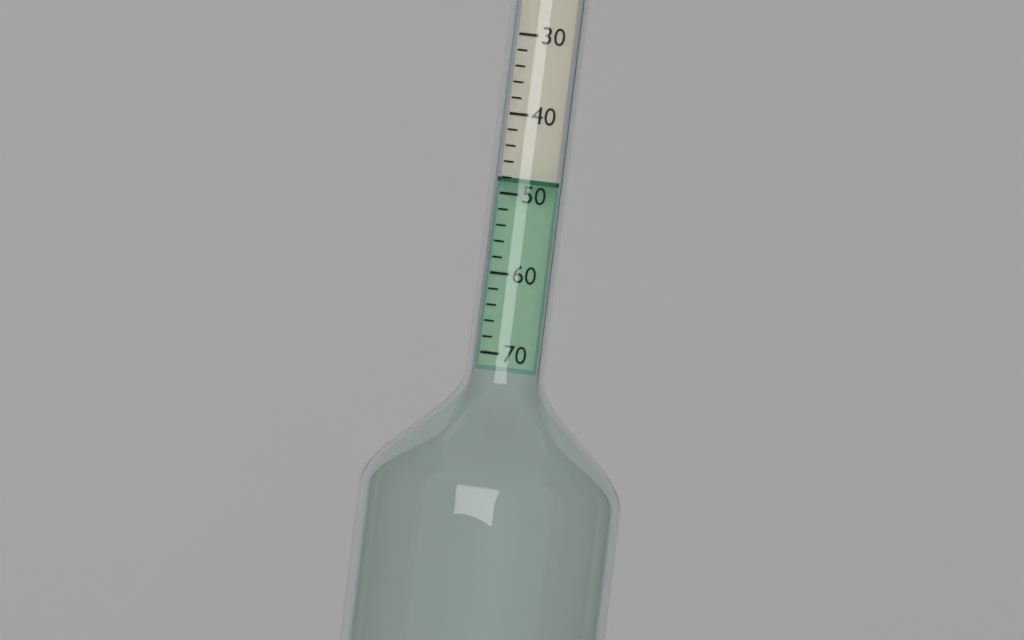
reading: 48 (no unit)
